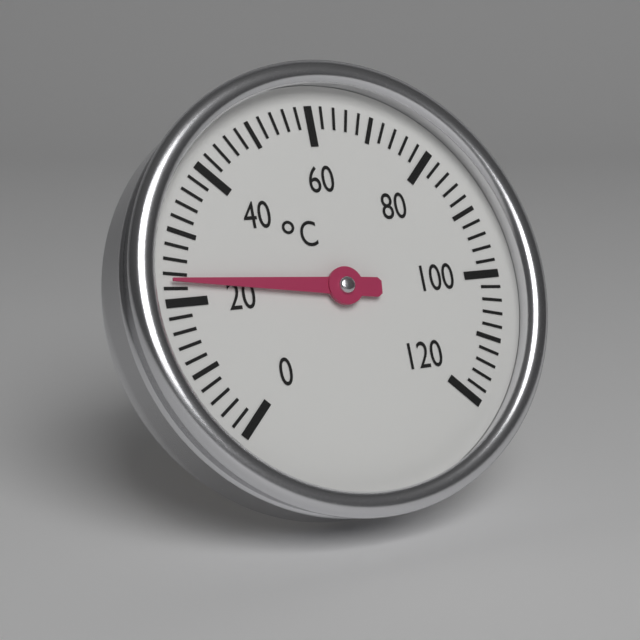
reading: 23 °C
